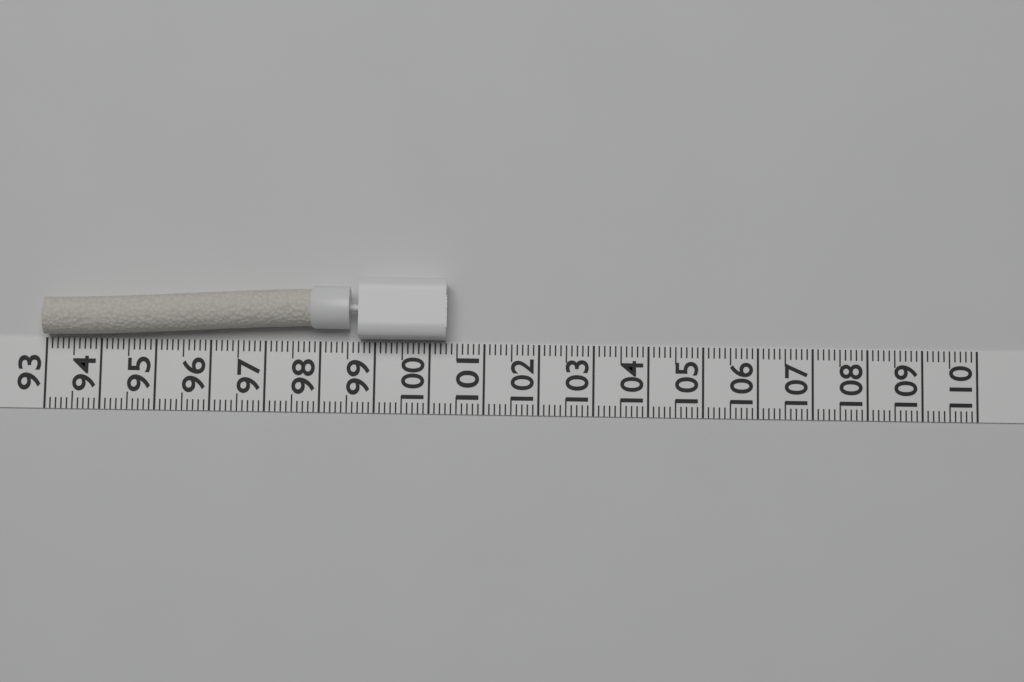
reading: 100.3 (no unit)
